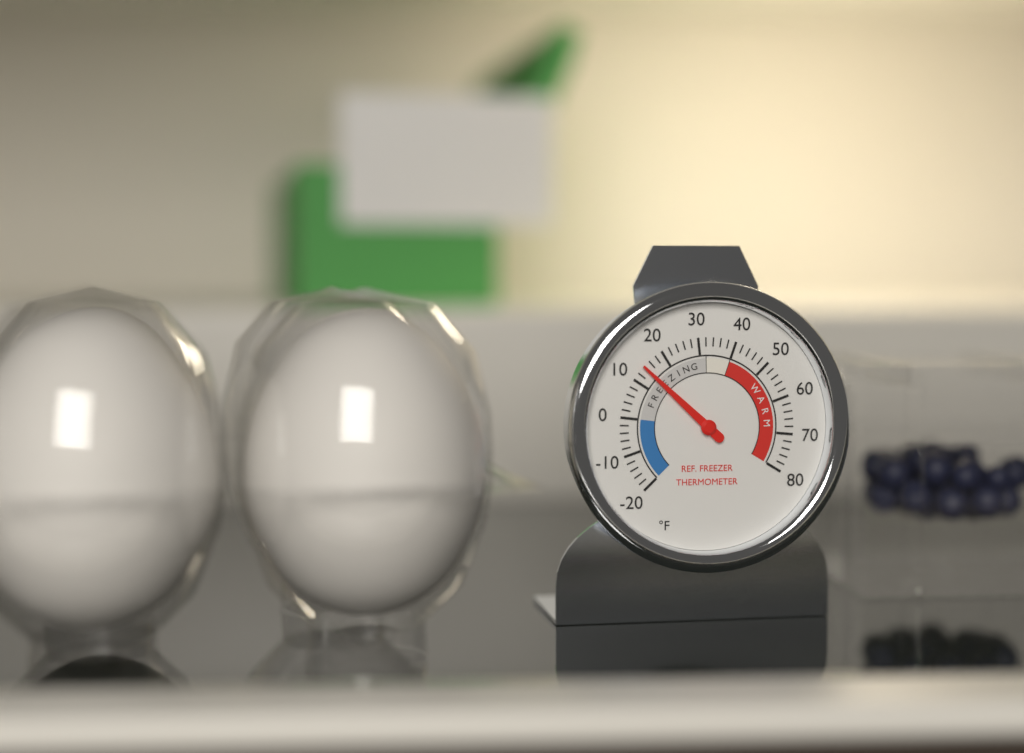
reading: 14 °F
